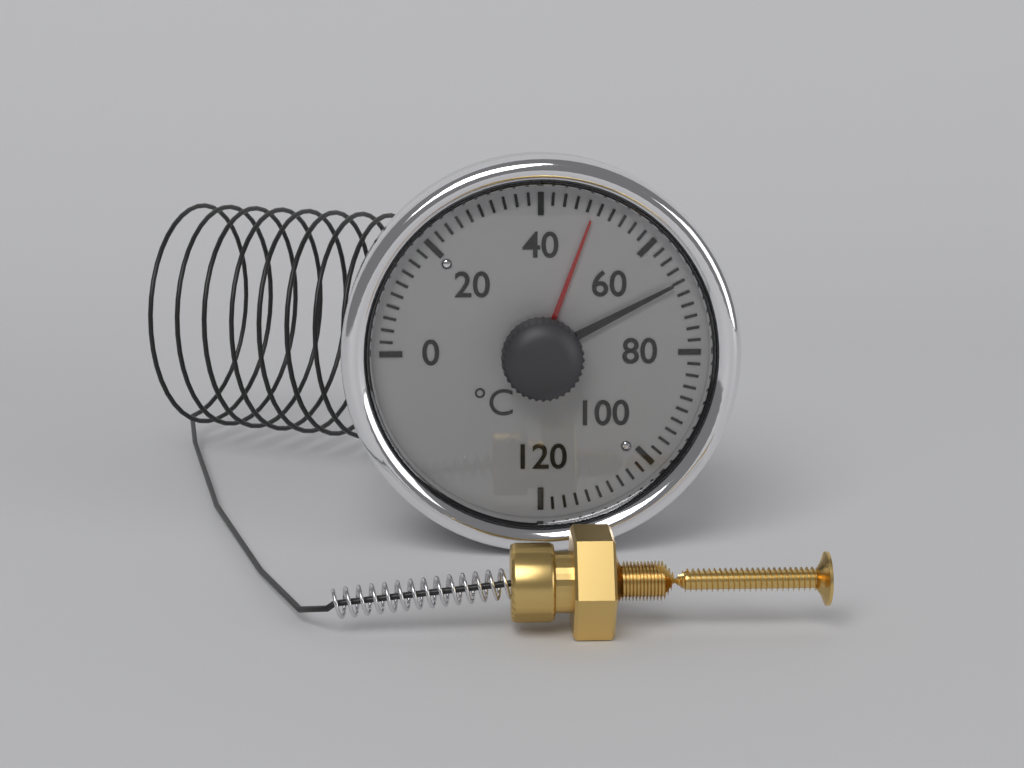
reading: 68 °C
